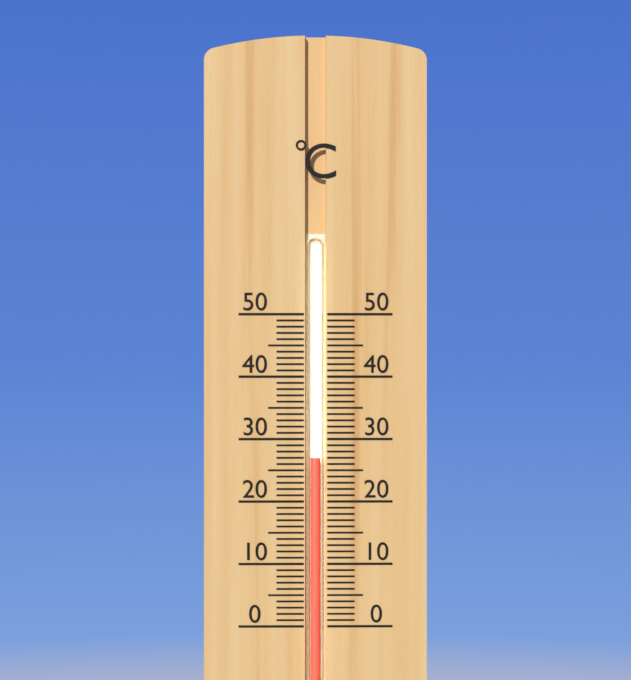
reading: 27 °C
